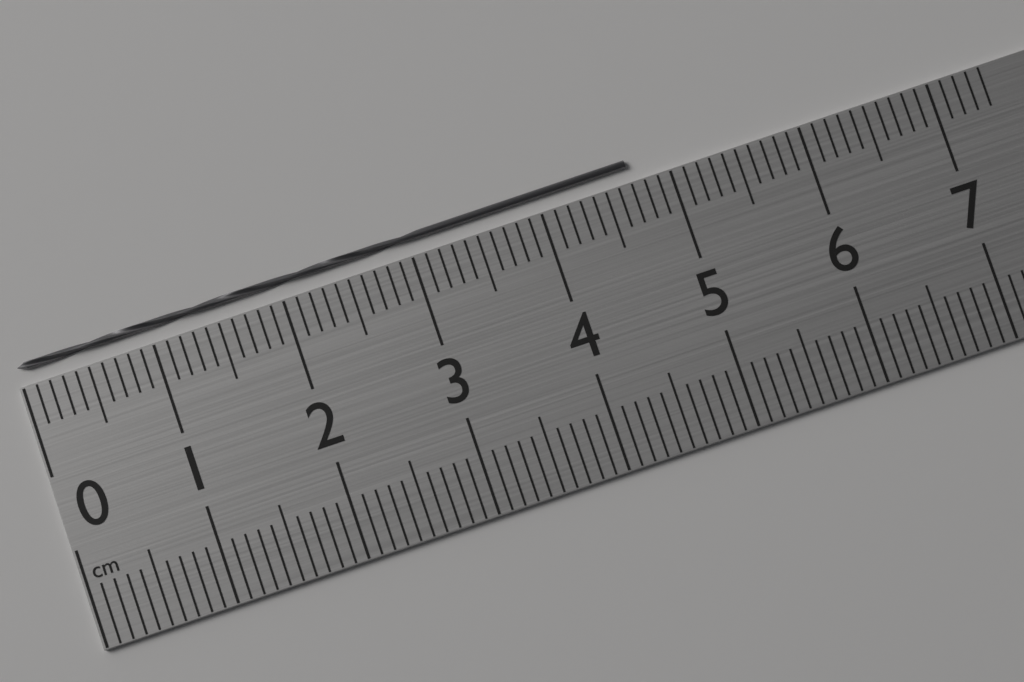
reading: 4.7 cm
